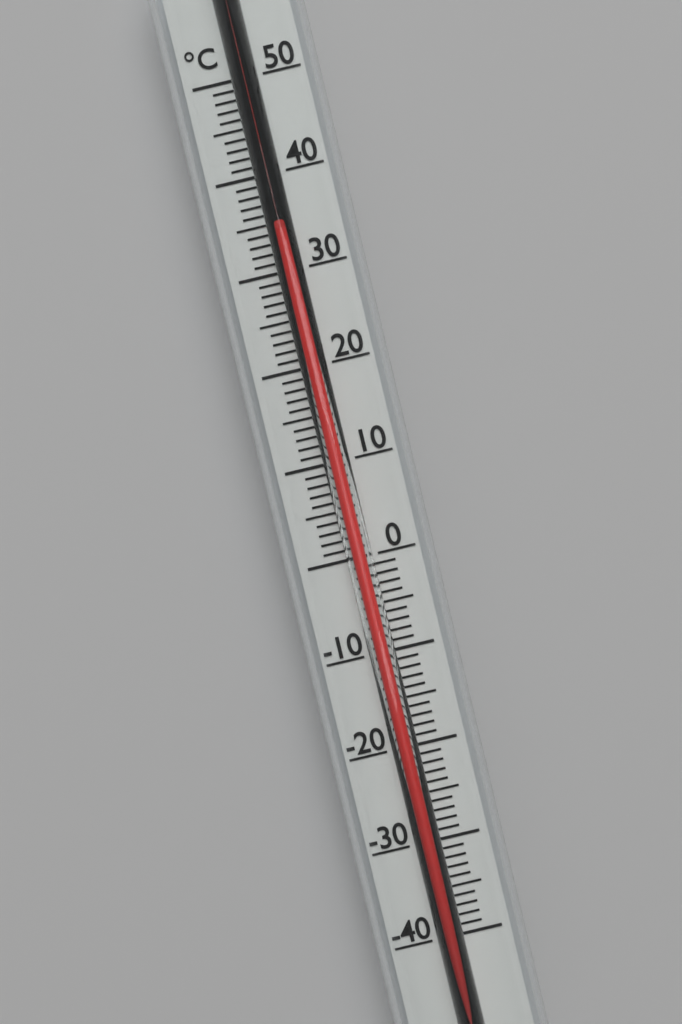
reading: 34 °C
